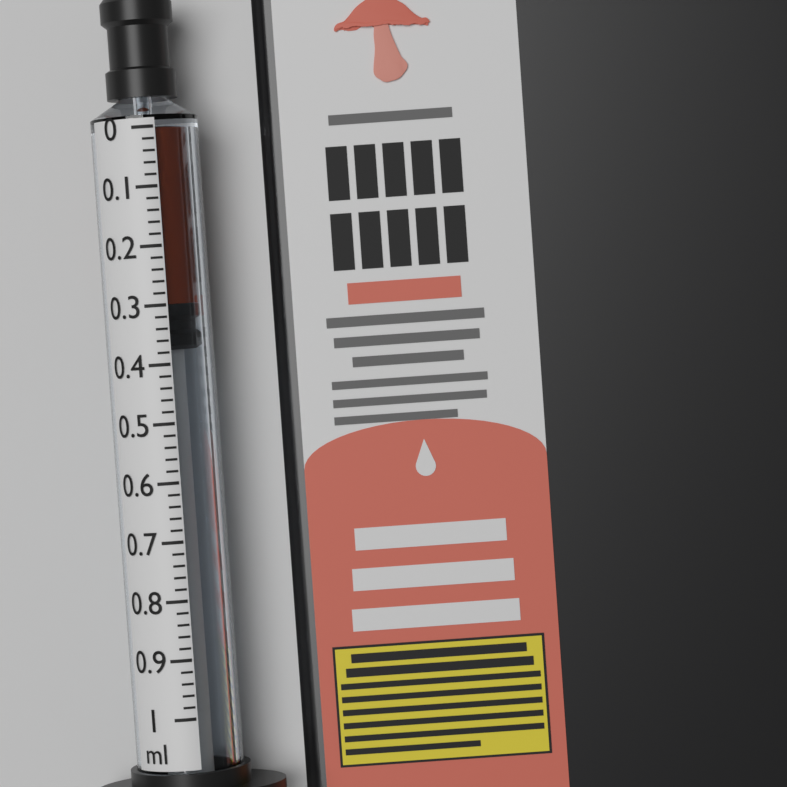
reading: 0.30 ml
